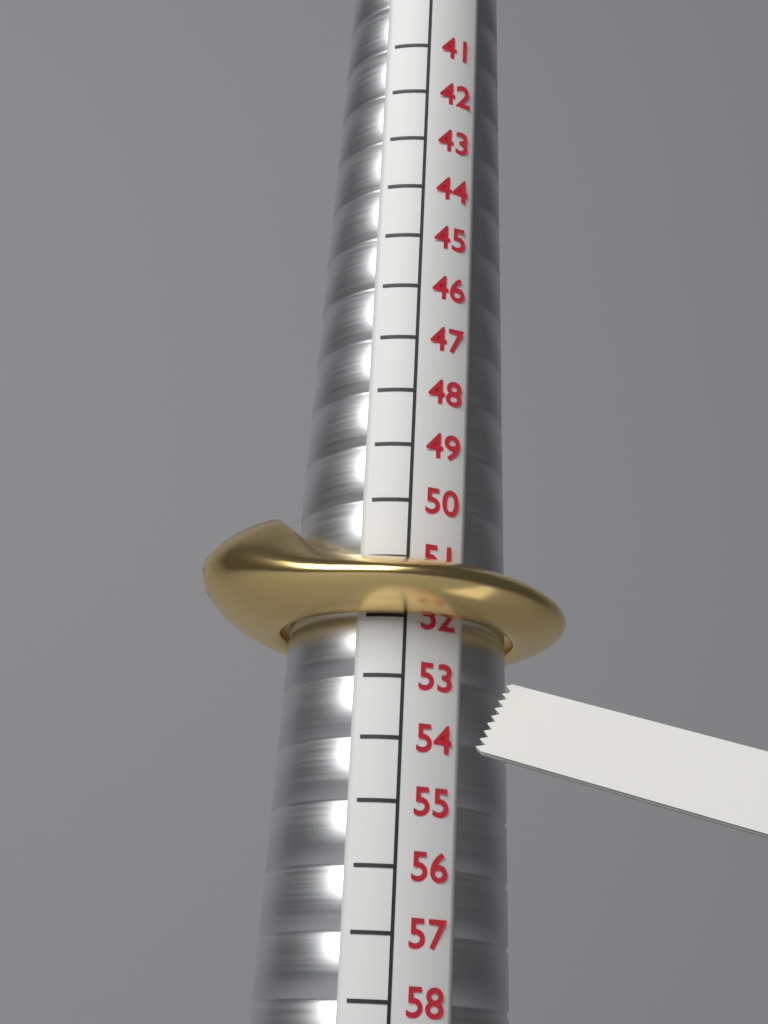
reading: 52 (no unit)
